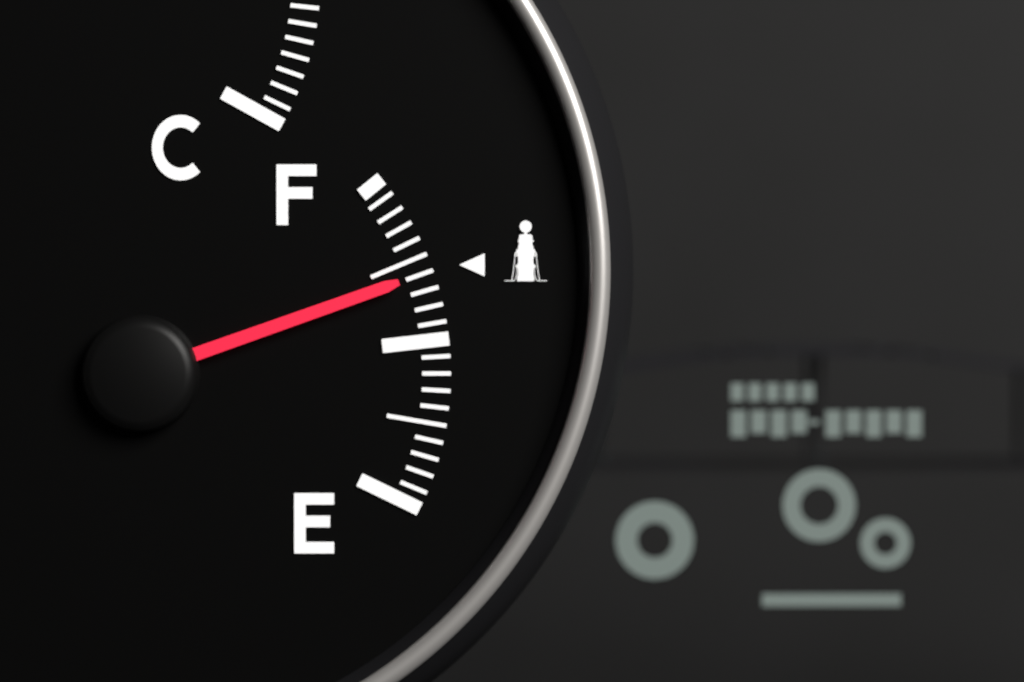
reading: 0.70 (no unit)
